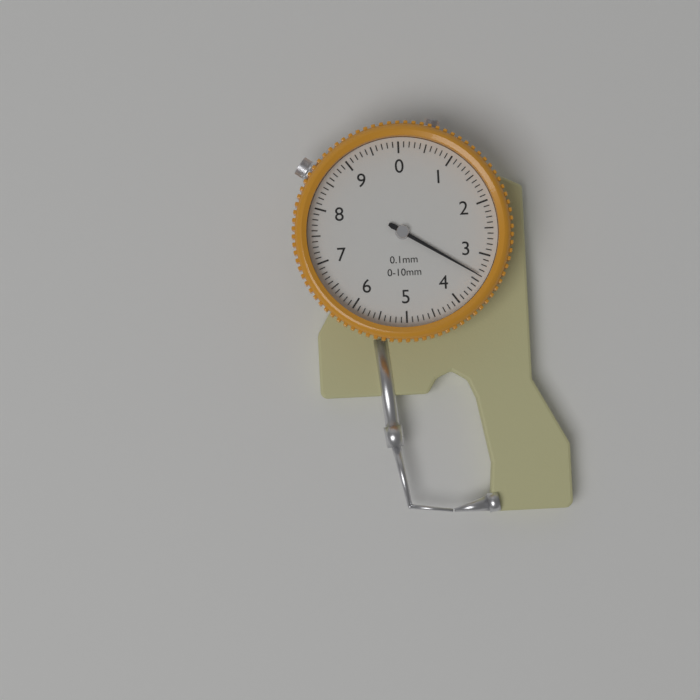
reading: 3.4 mm
